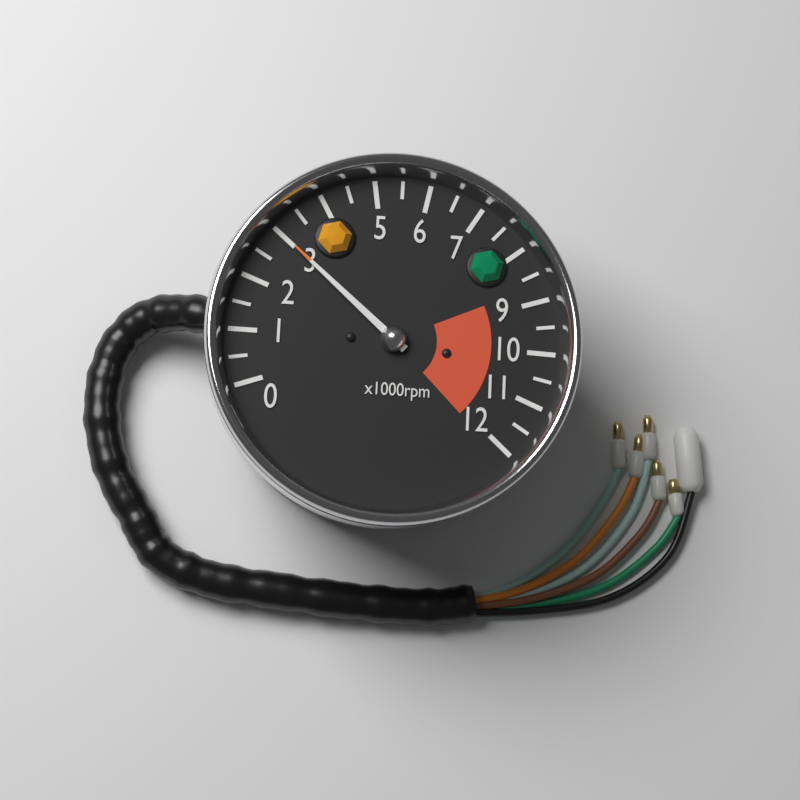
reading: 3000 rpm
